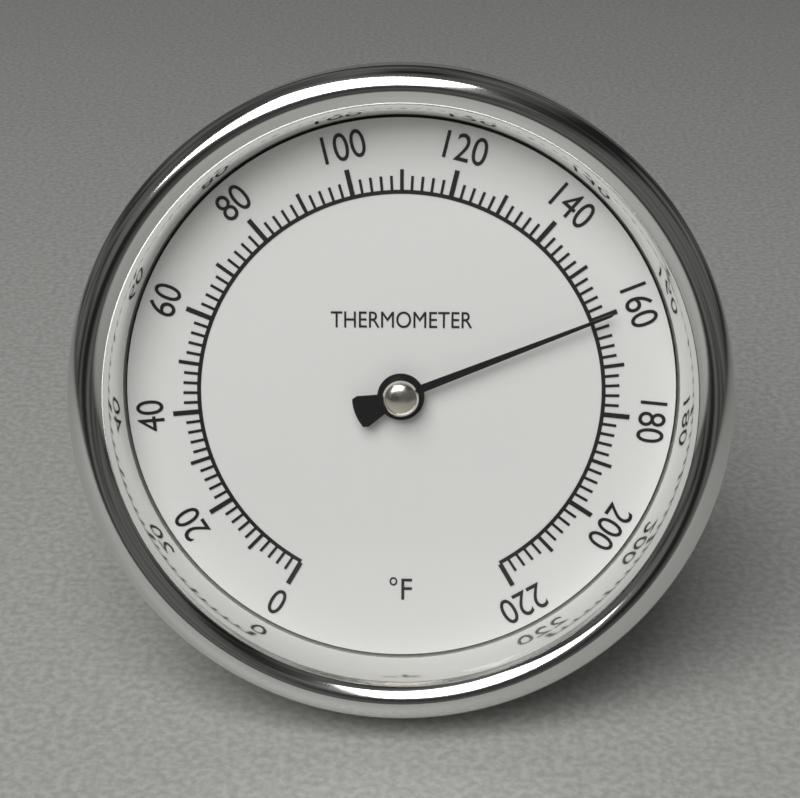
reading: 160 °F
